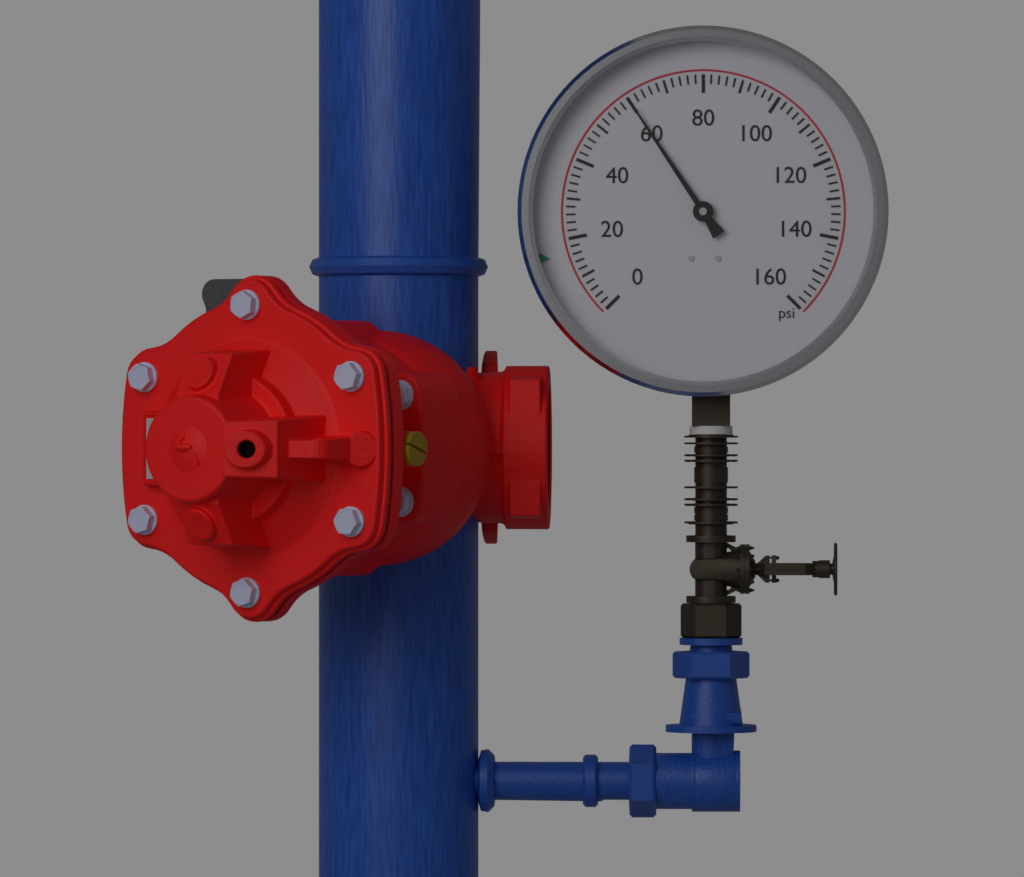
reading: 60 psi
